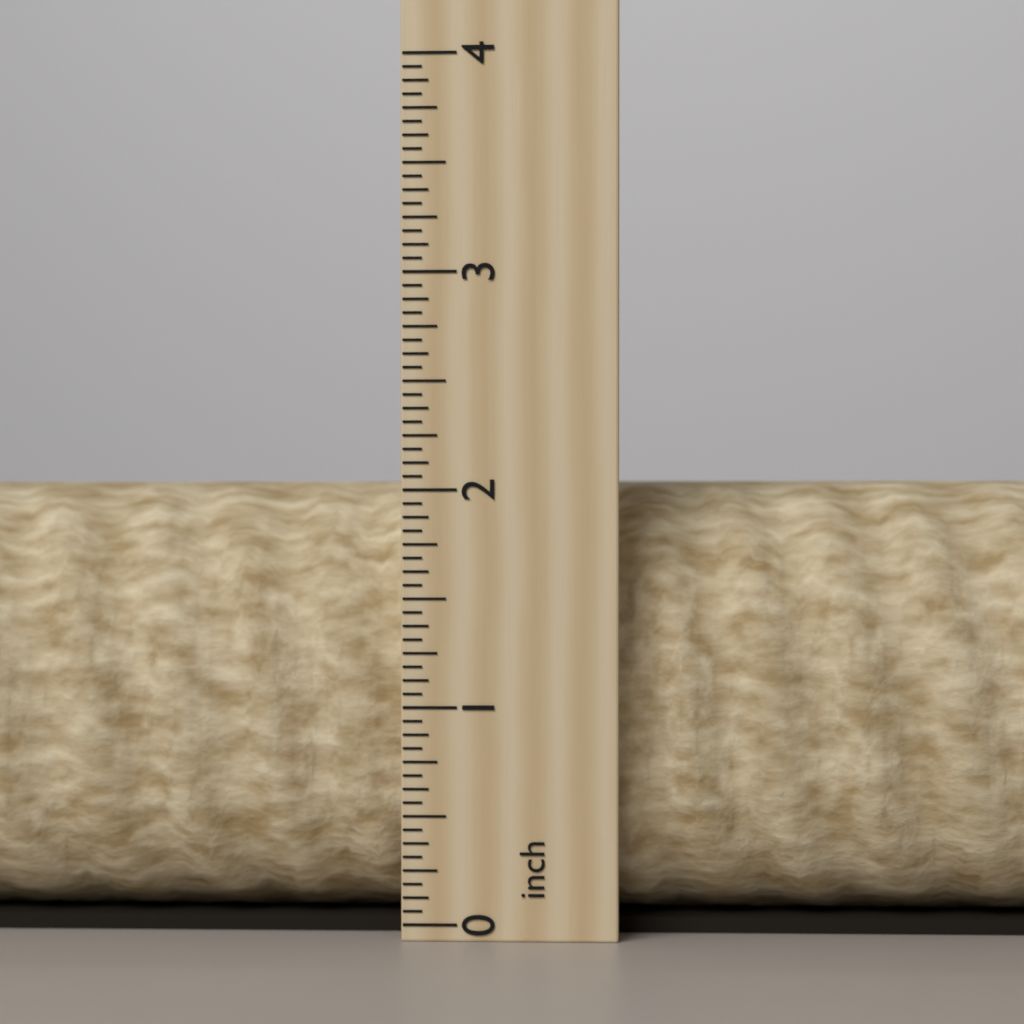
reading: 2.0625 inch
